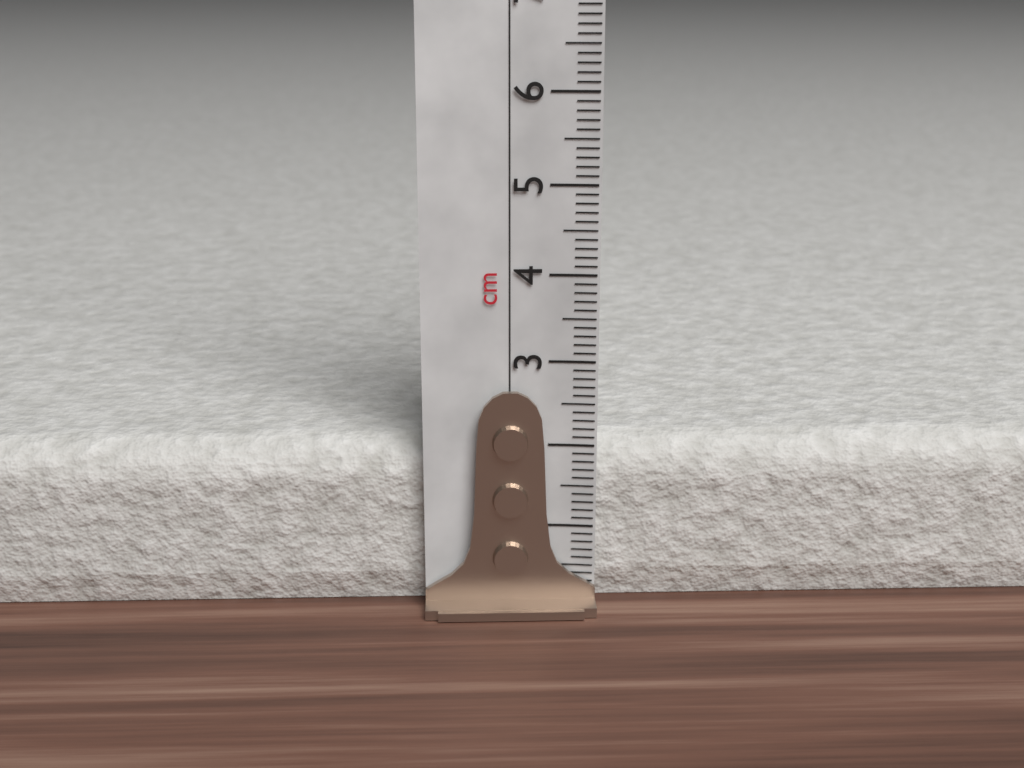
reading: 2.0 cm
